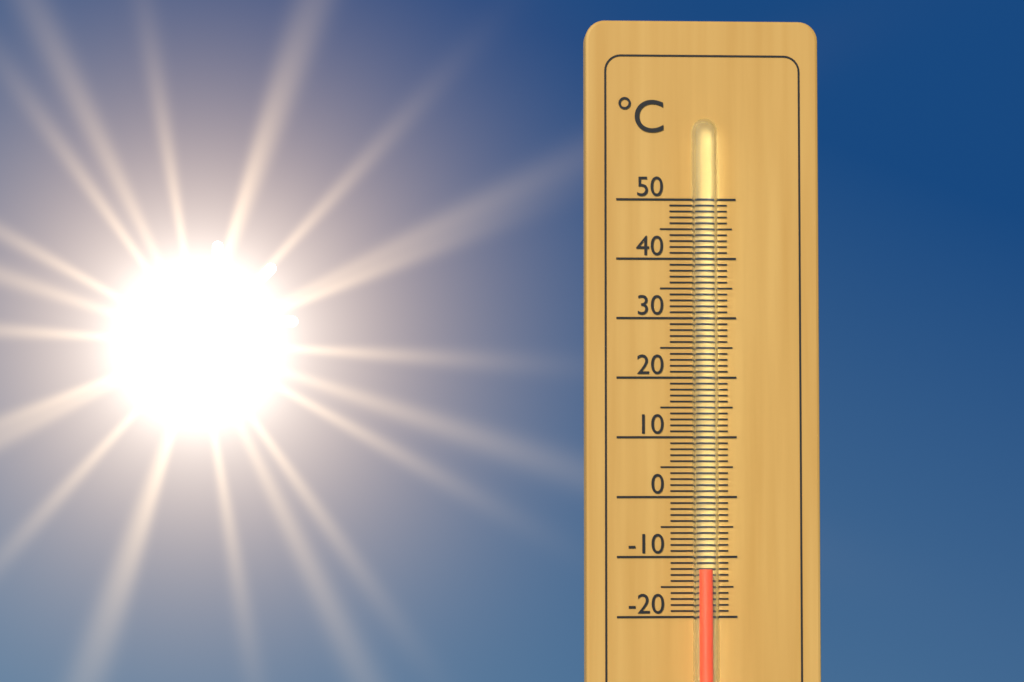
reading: -12 °C
